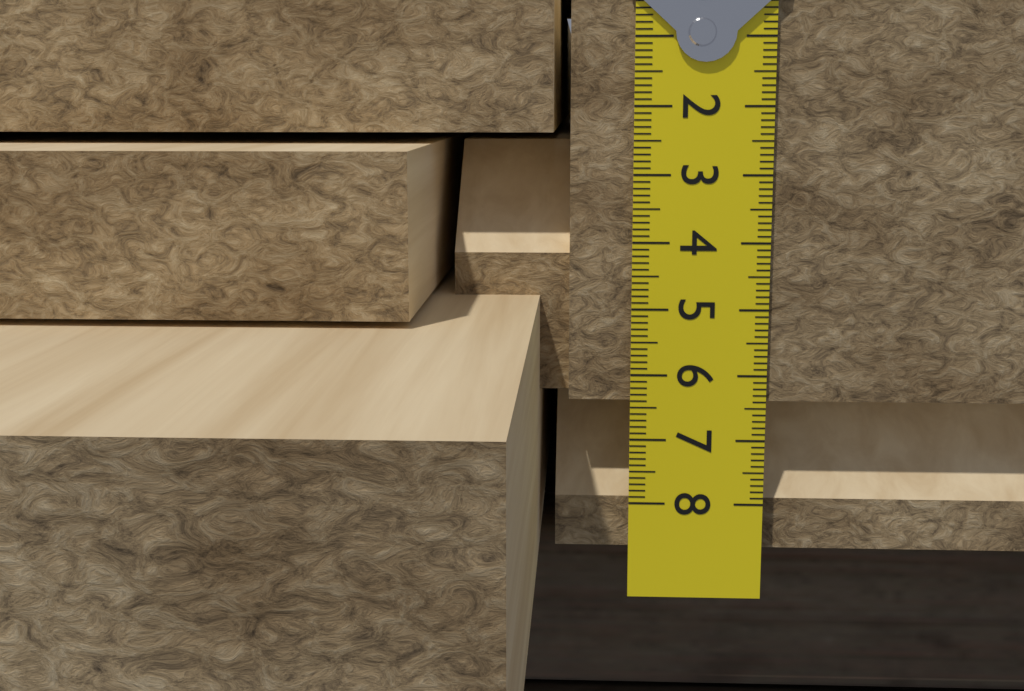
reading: 6.4 cm
